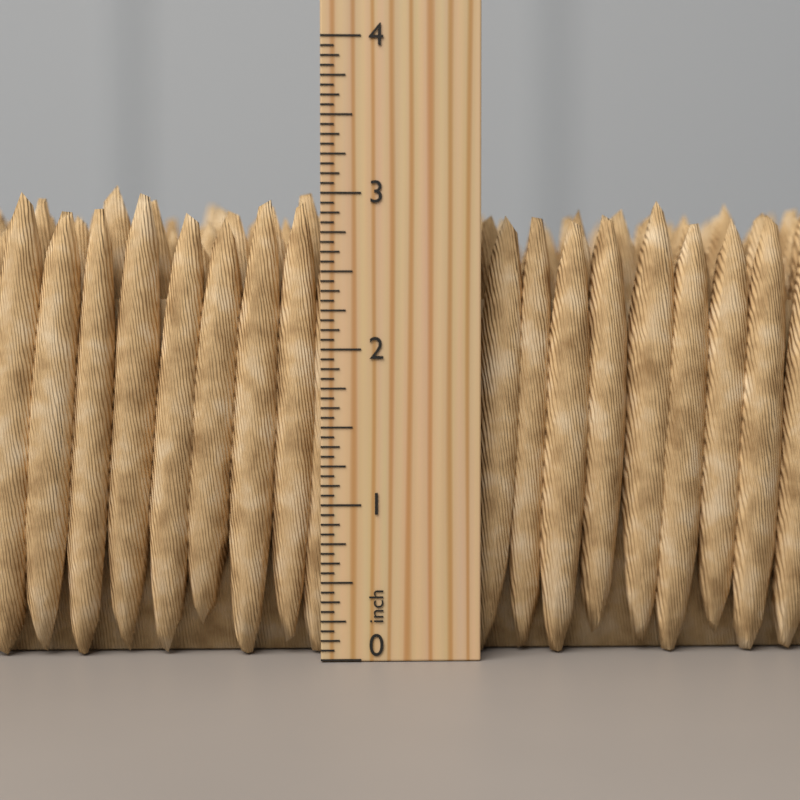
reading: 3.1250 inch
